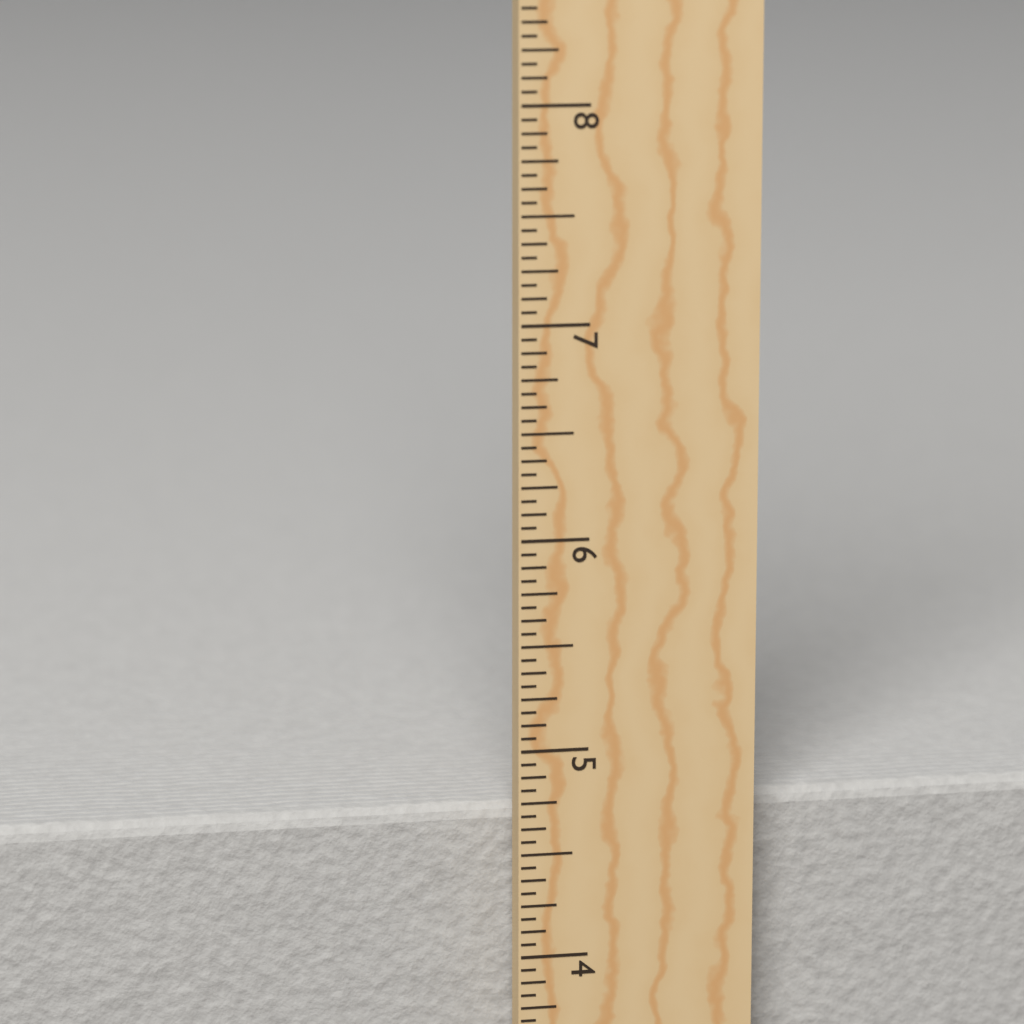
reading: 4.6875 in
